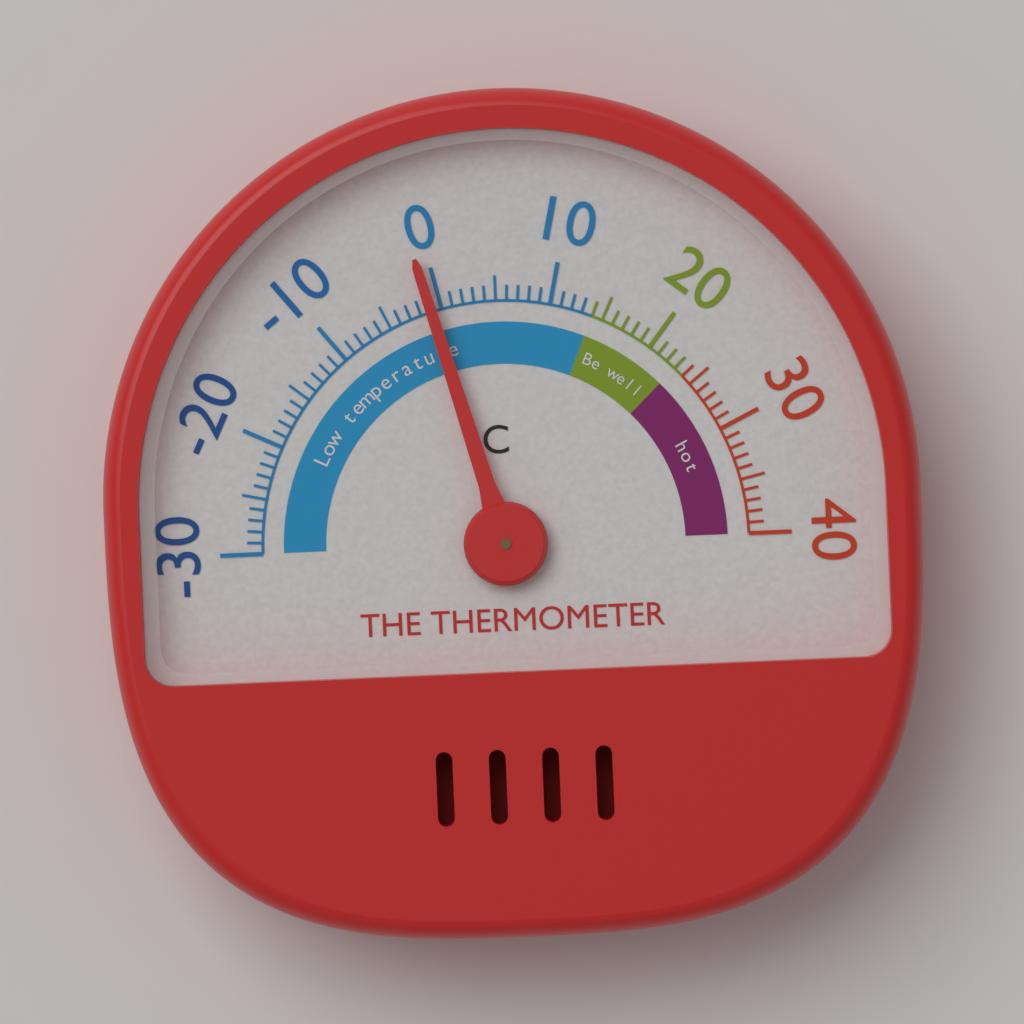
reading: -1 °C
